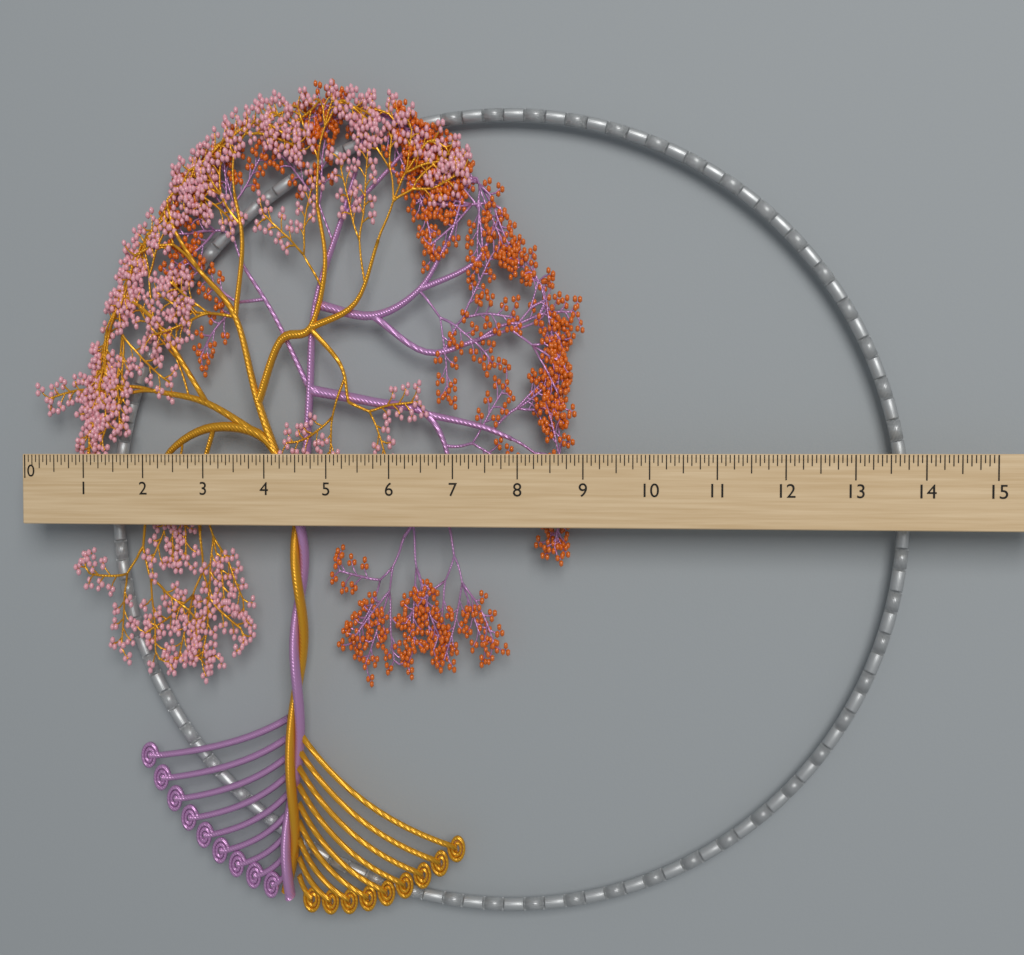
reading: 9.0000 (no unit)
